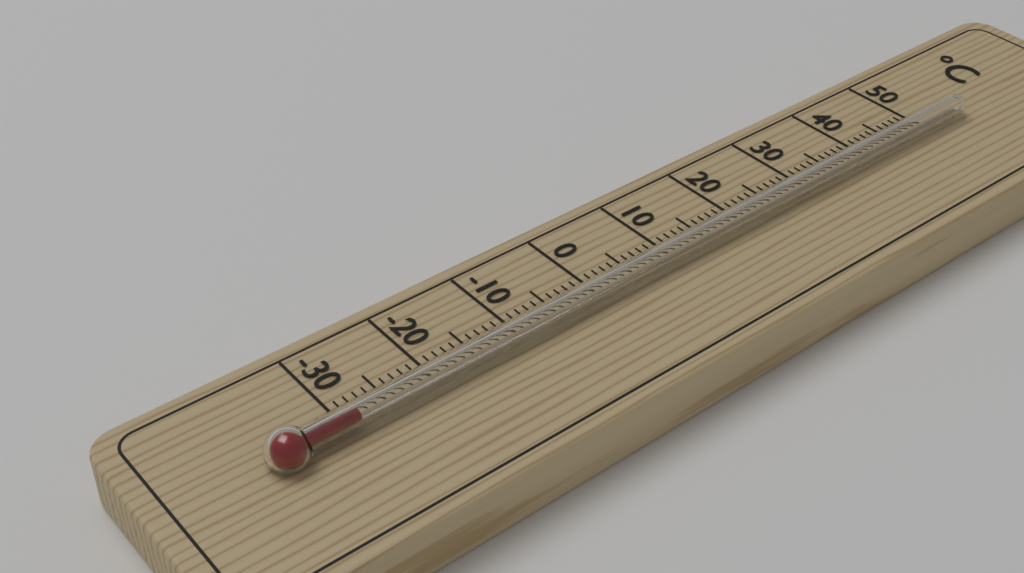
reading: -29 °C
